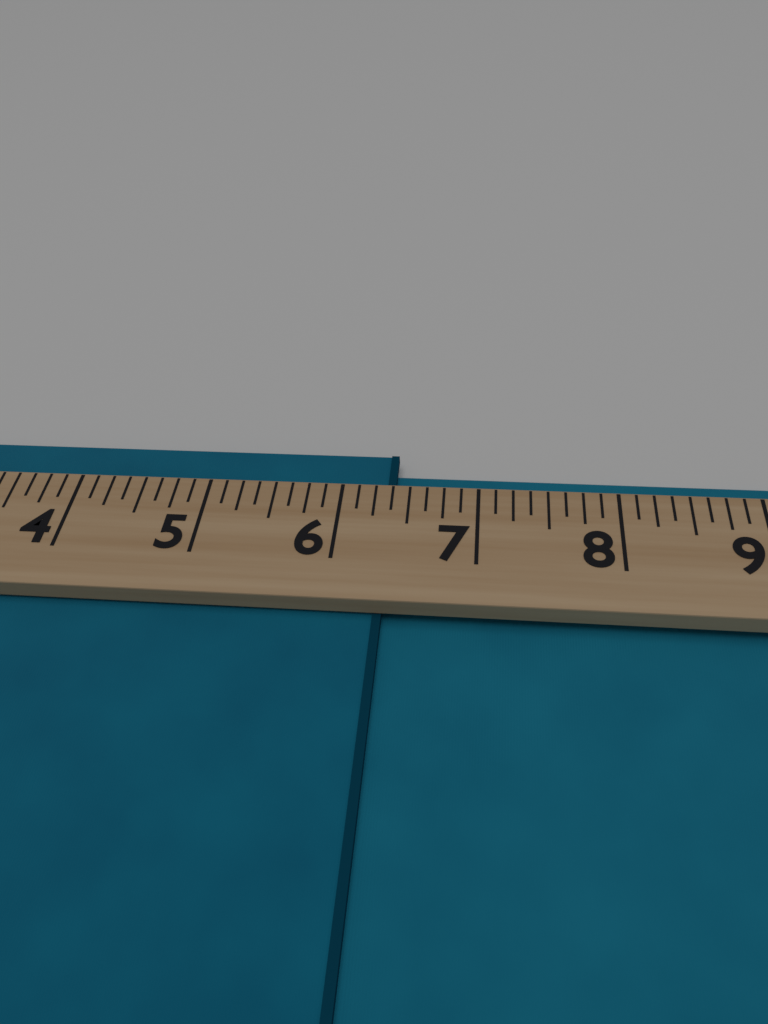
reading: 6.375 (no unit)
